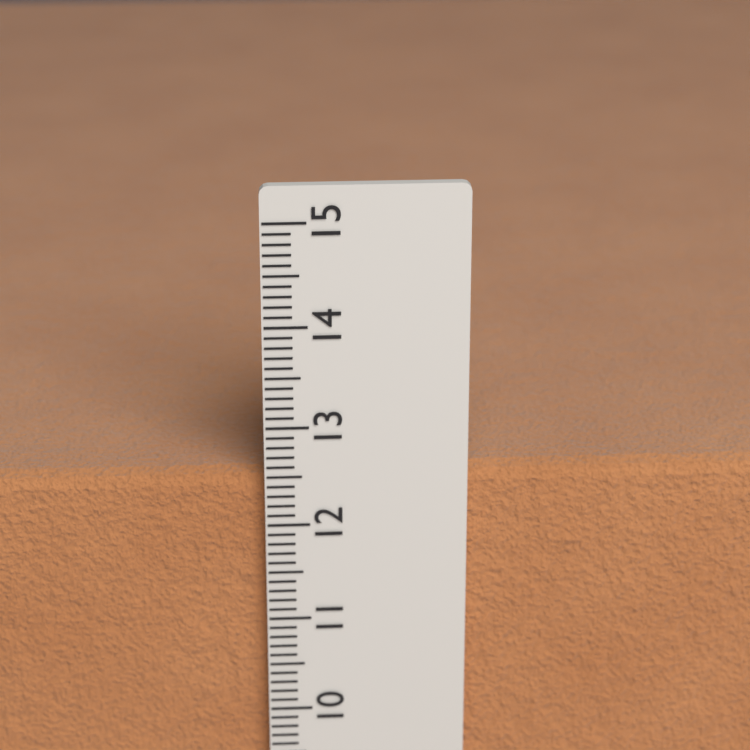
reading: 12.5 cm
